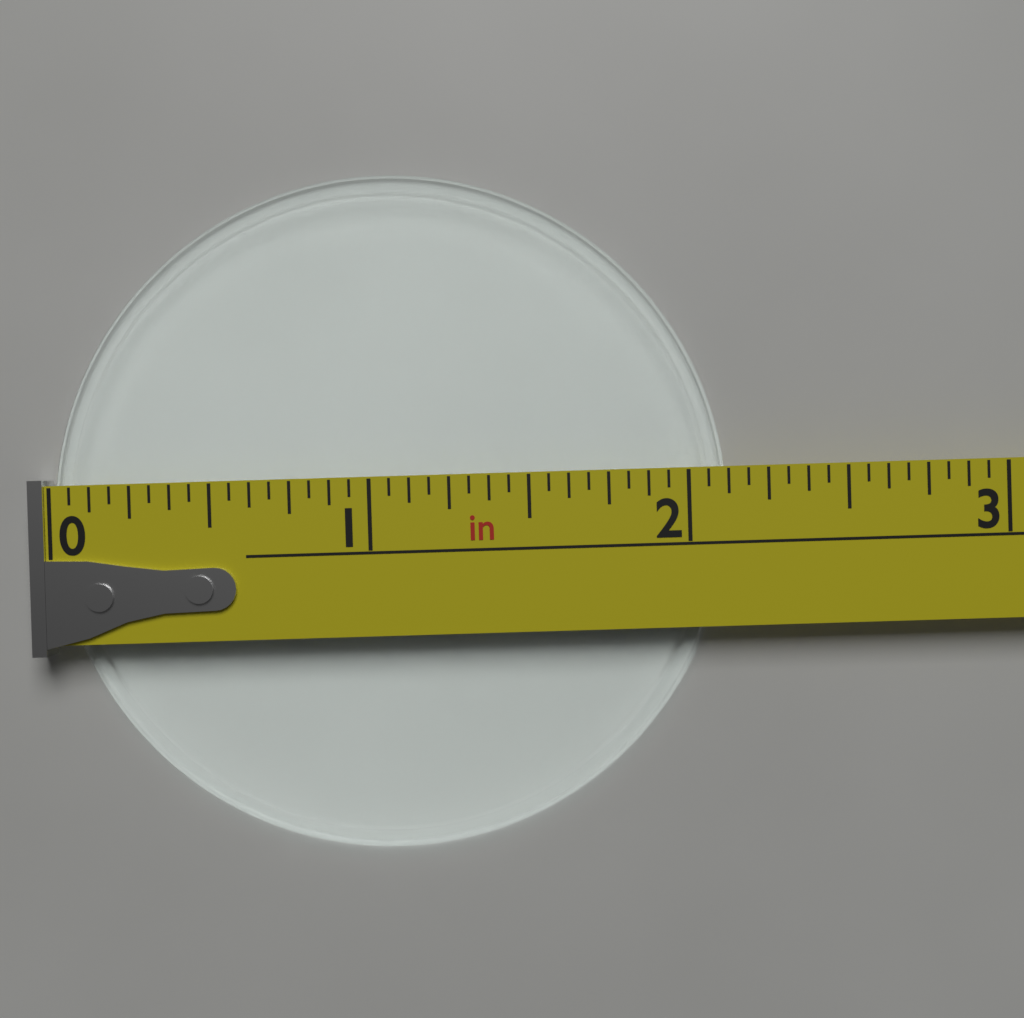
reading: 2.1250 in
